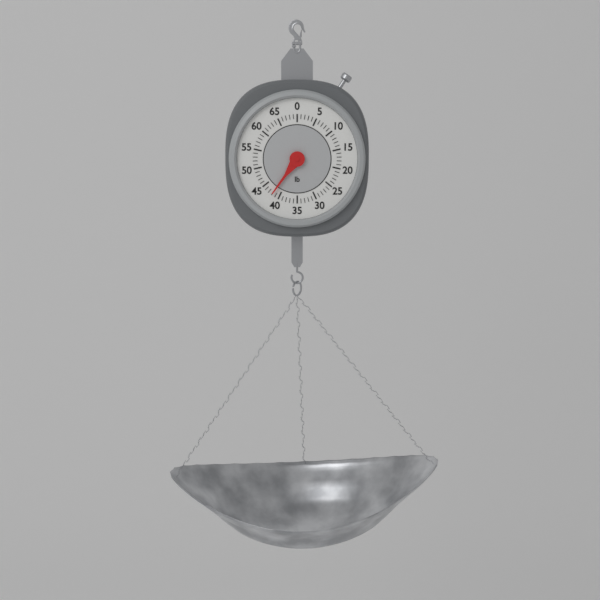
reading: 42 lb
